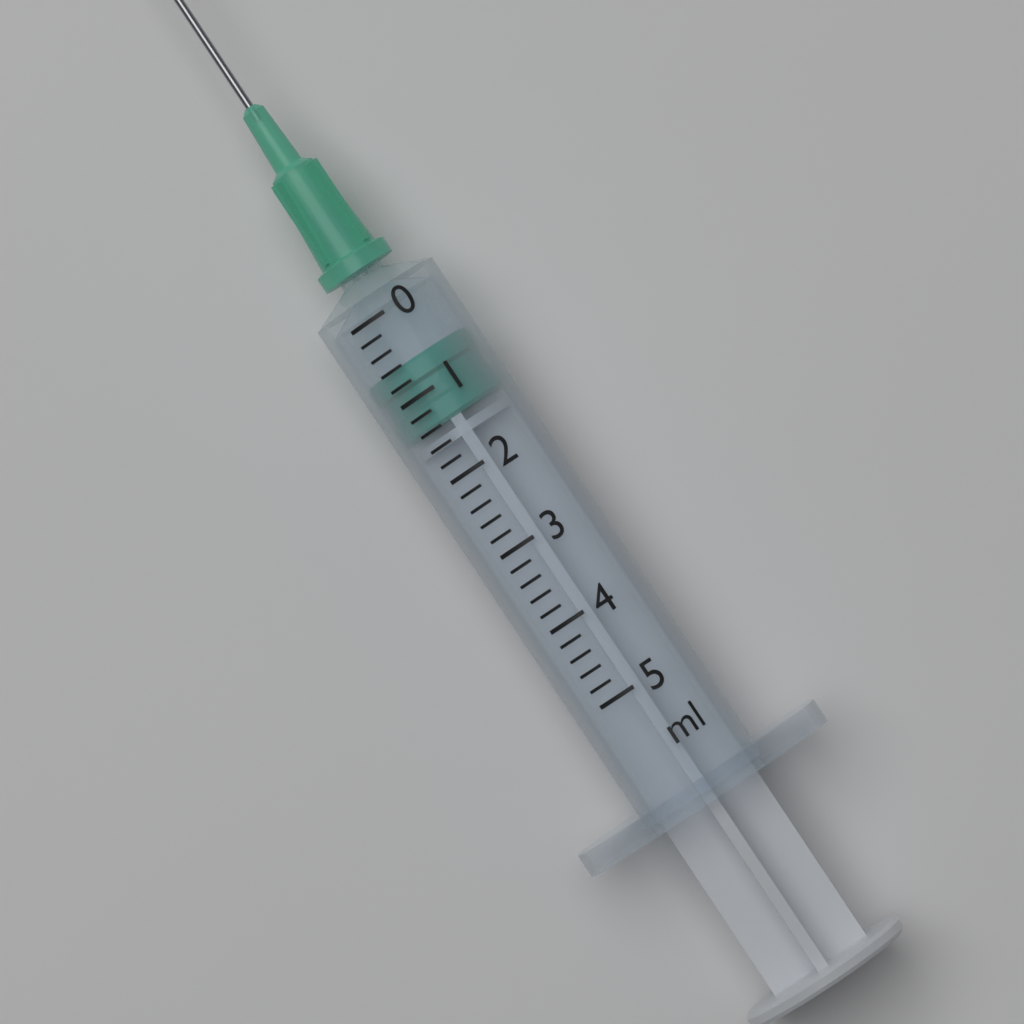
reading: 0.6 ml
